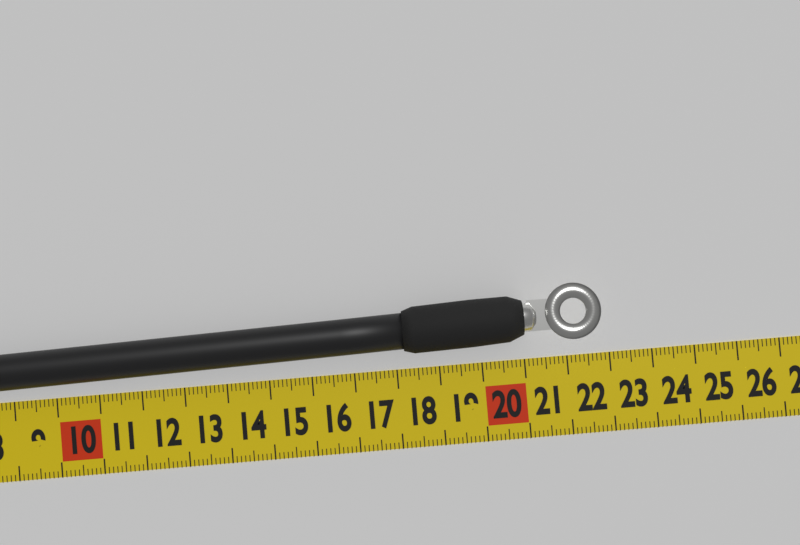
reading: 22.8 cm
